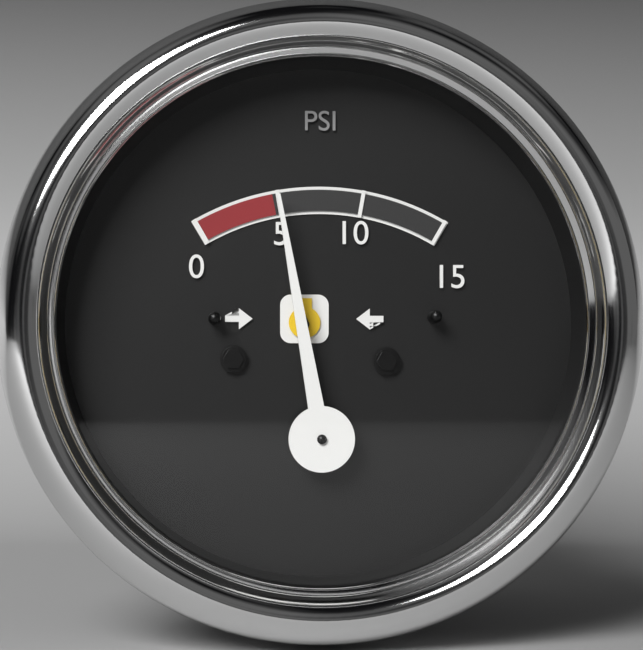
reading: 5 psi
